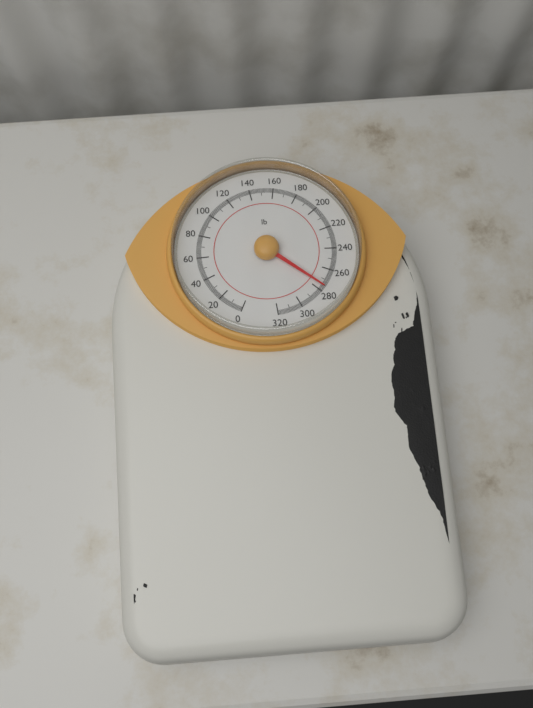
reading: 276 lb
